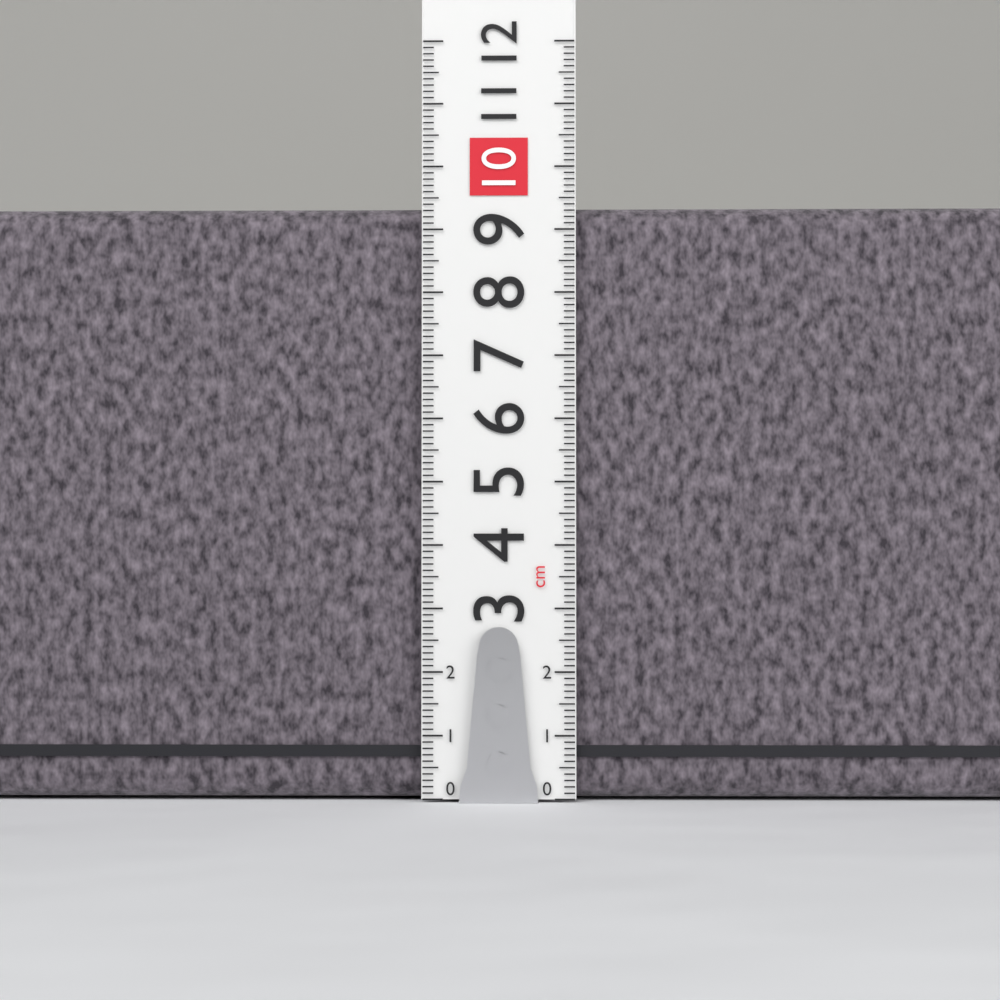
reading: 9.4 cm
